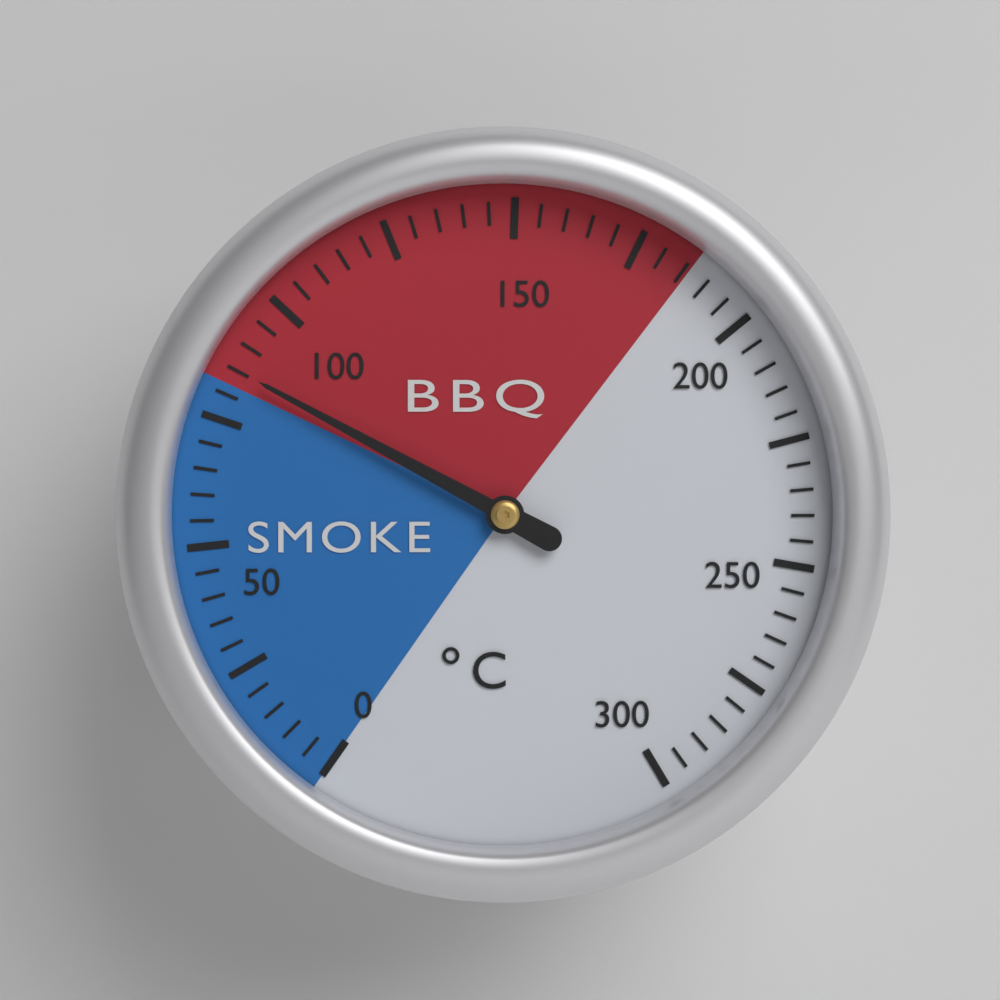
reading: 85 °C
